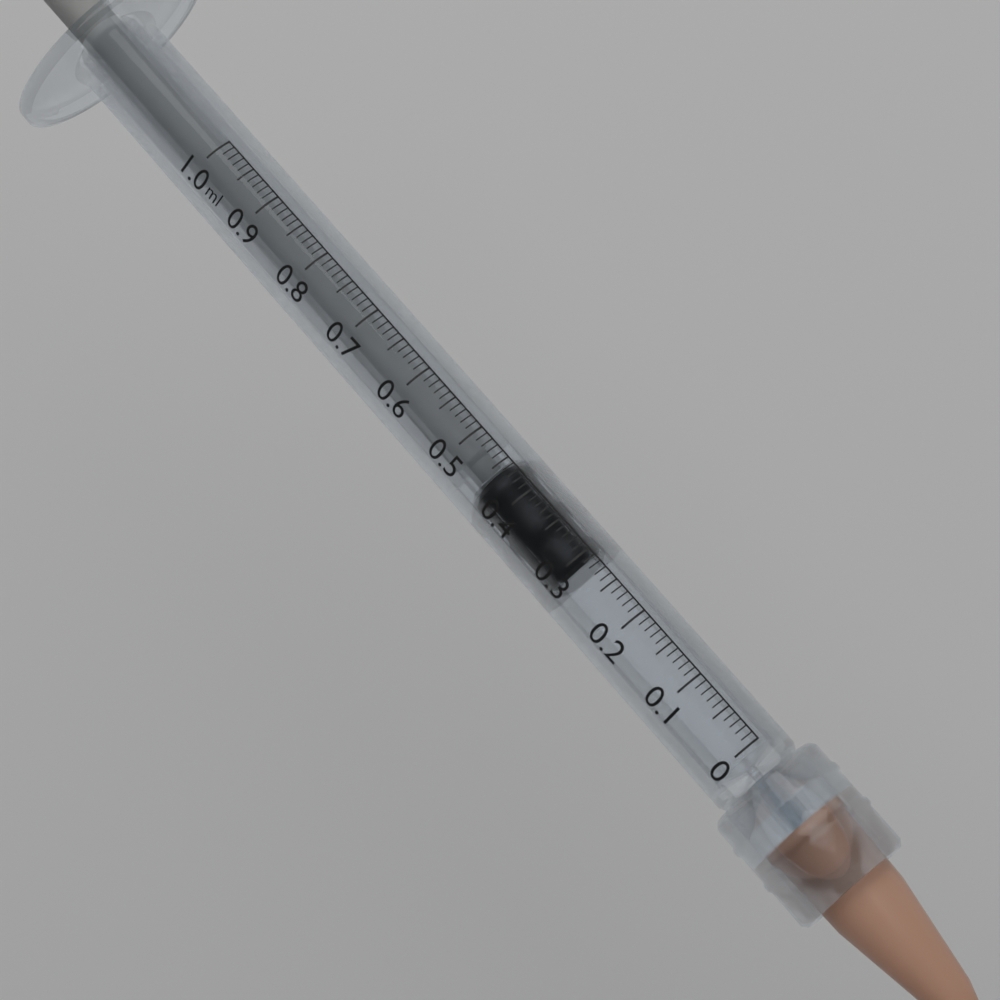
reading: 0.29 ml
